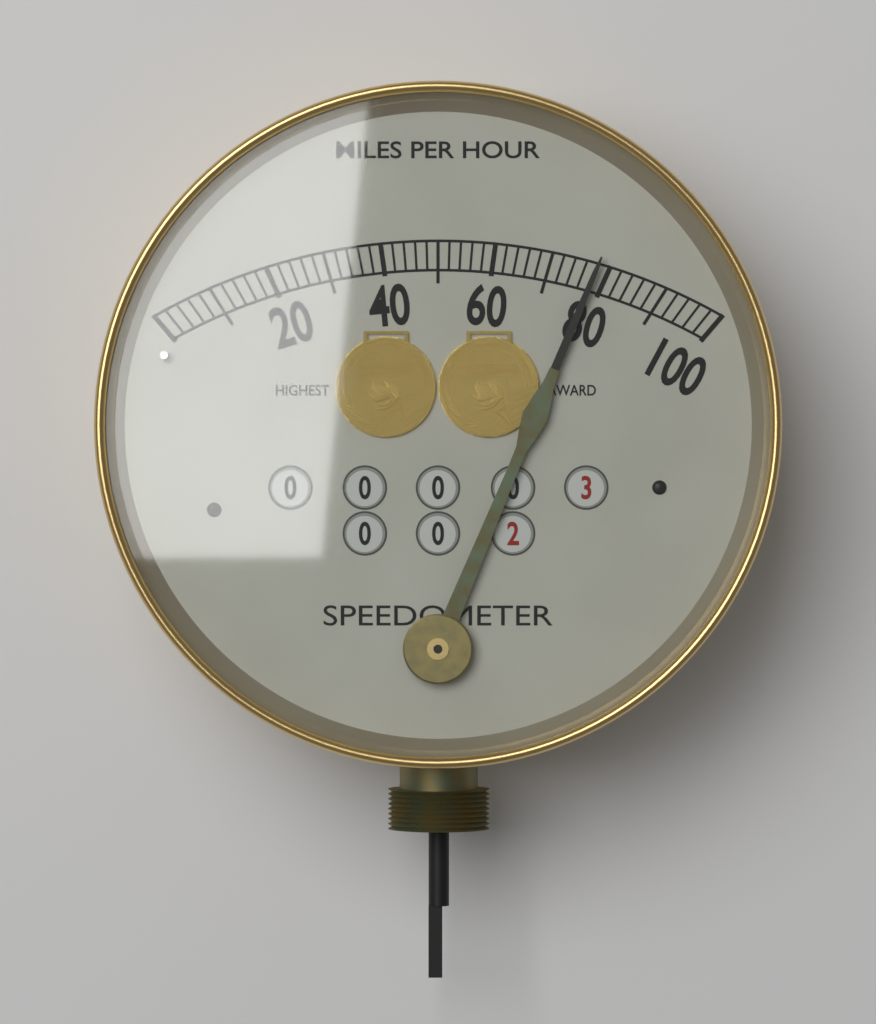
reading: 78 mph
